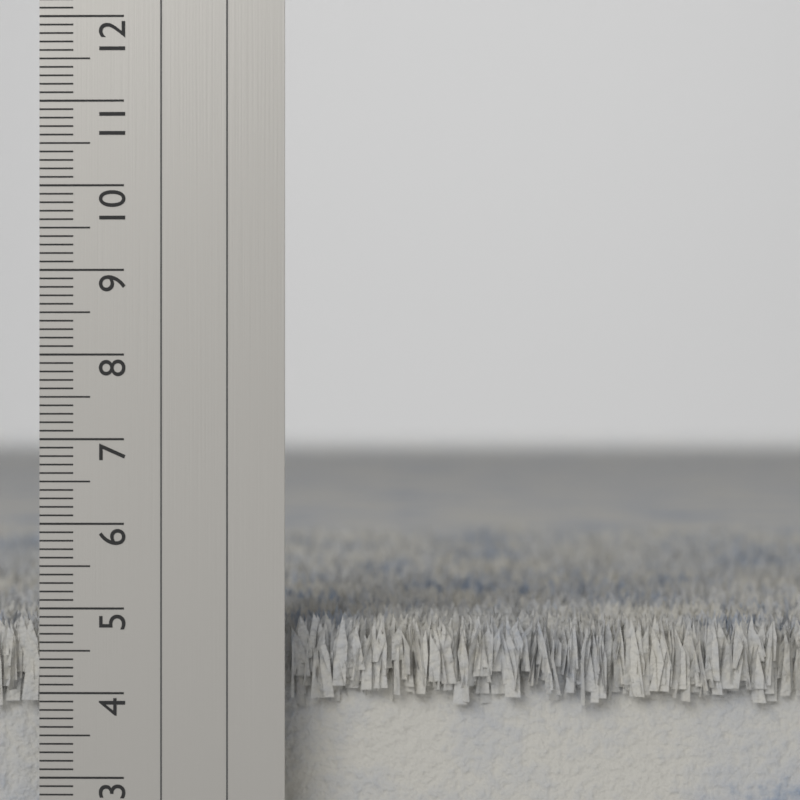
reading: 4.9 cm
